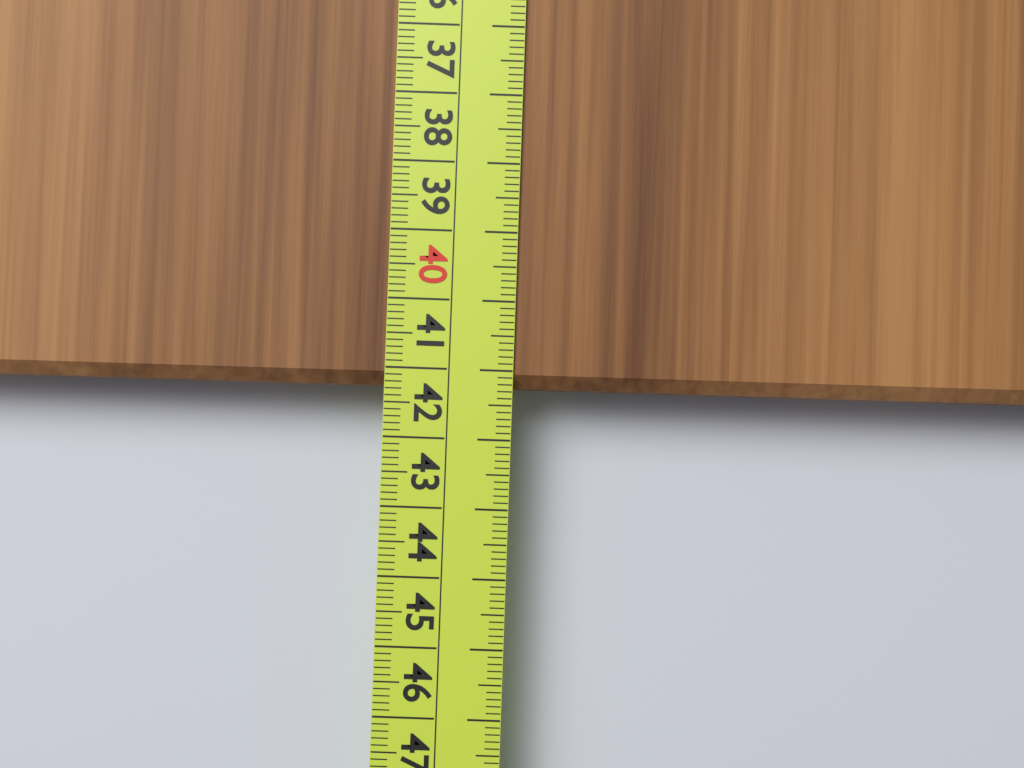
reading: 41.3 cm
